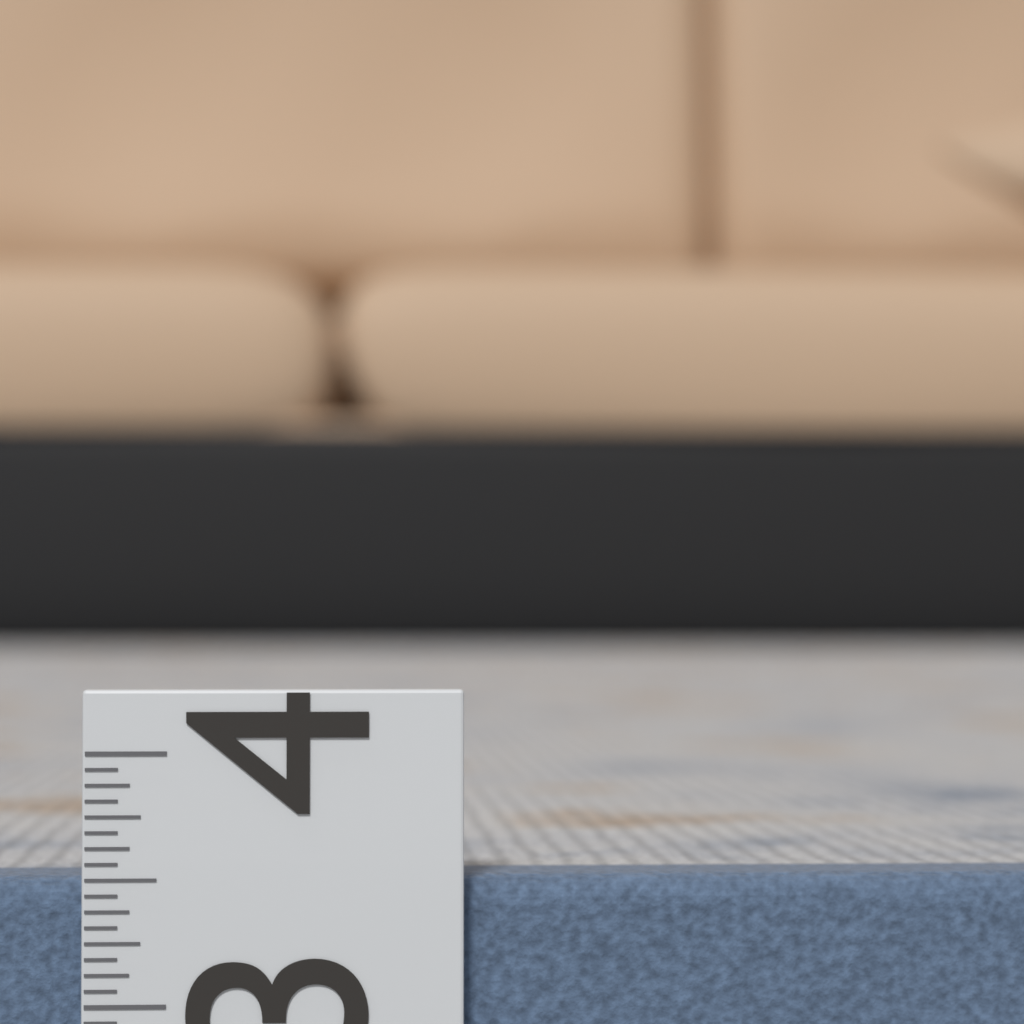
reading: 3.5000 (no unit)
